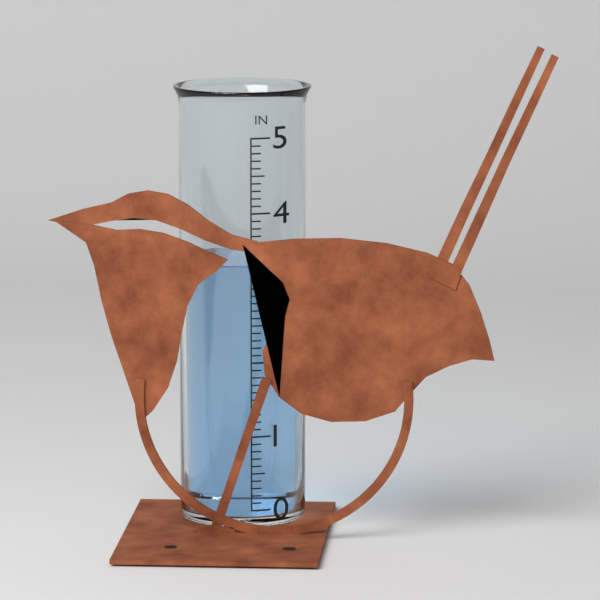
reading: 3.3 in
